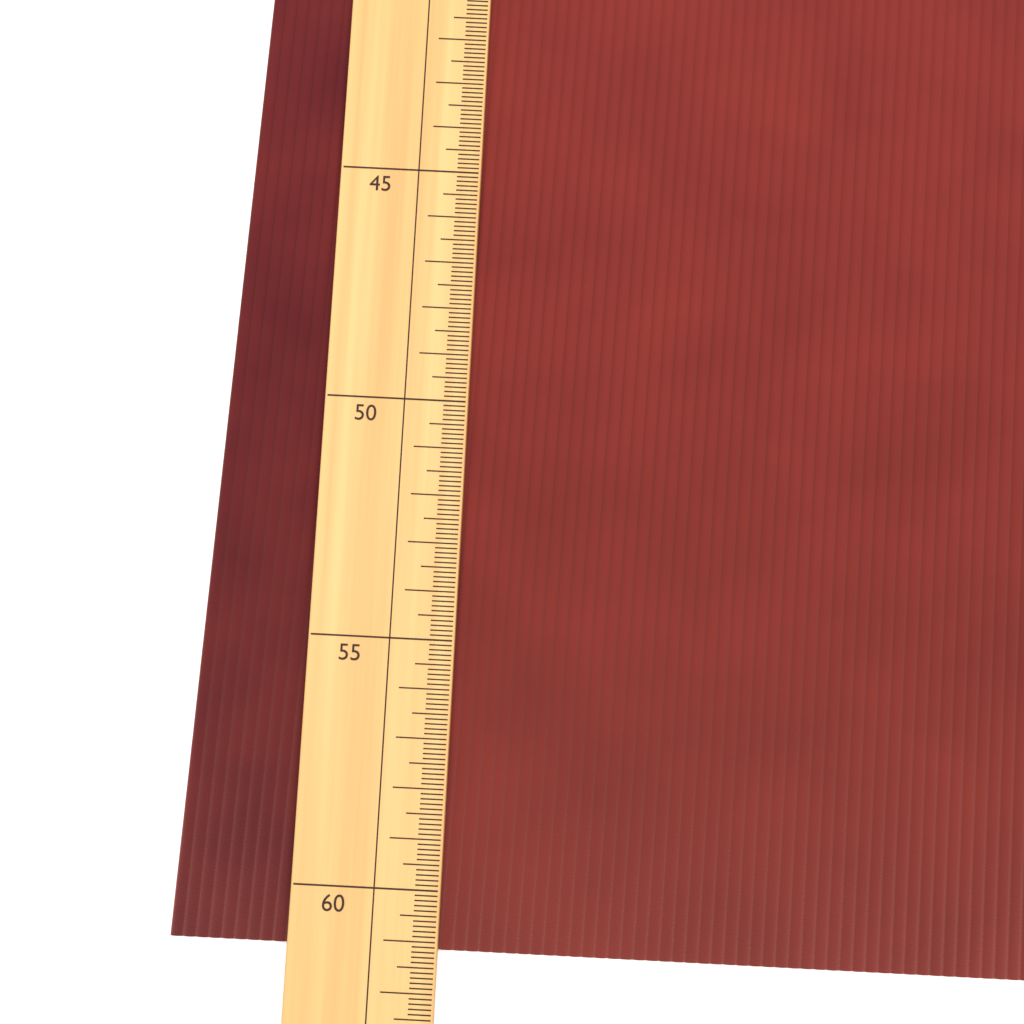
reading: 61.2 (no unit)
